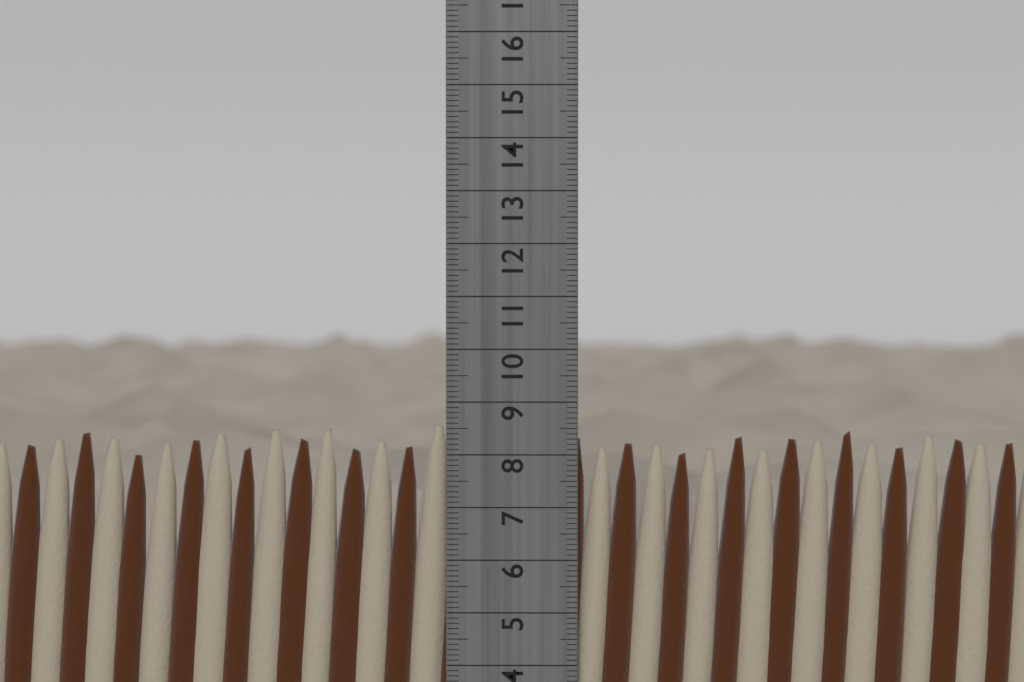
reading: 8.6 cm
